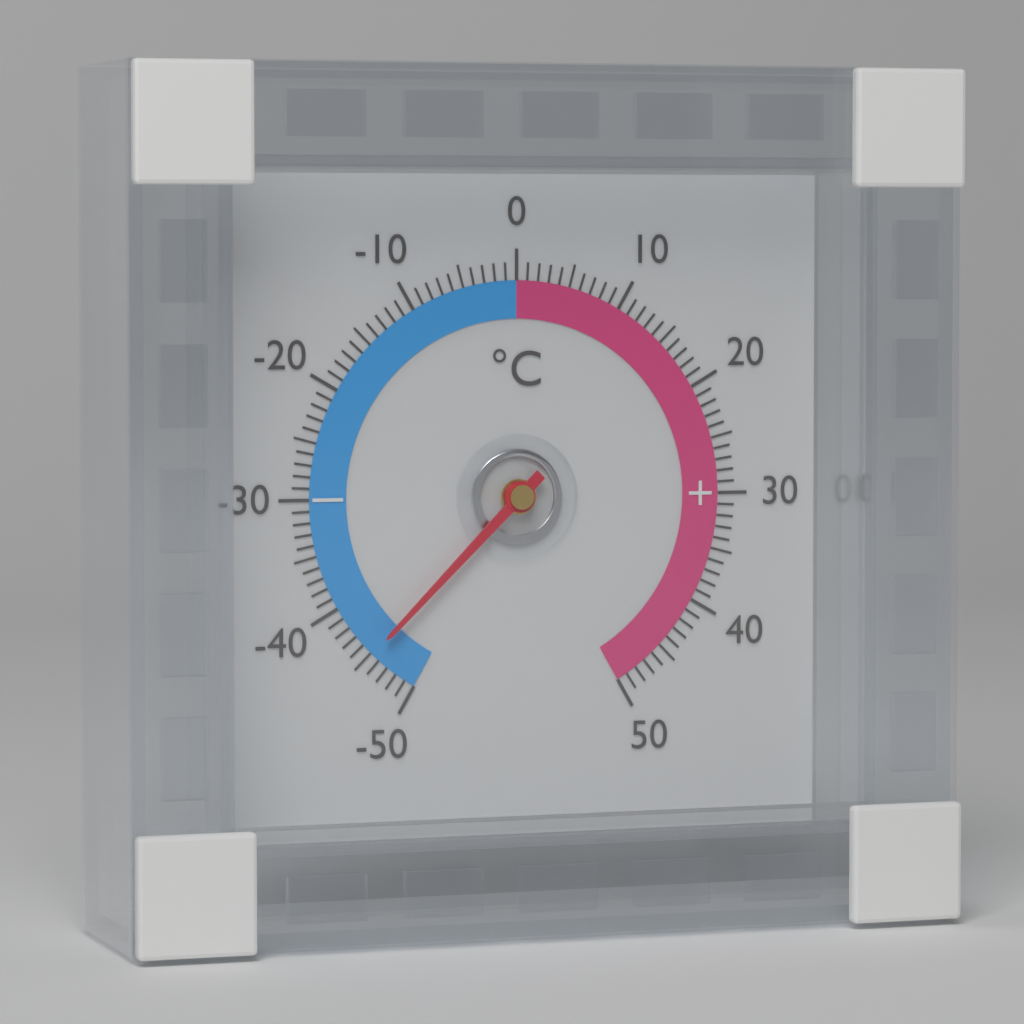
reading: -45 °C
